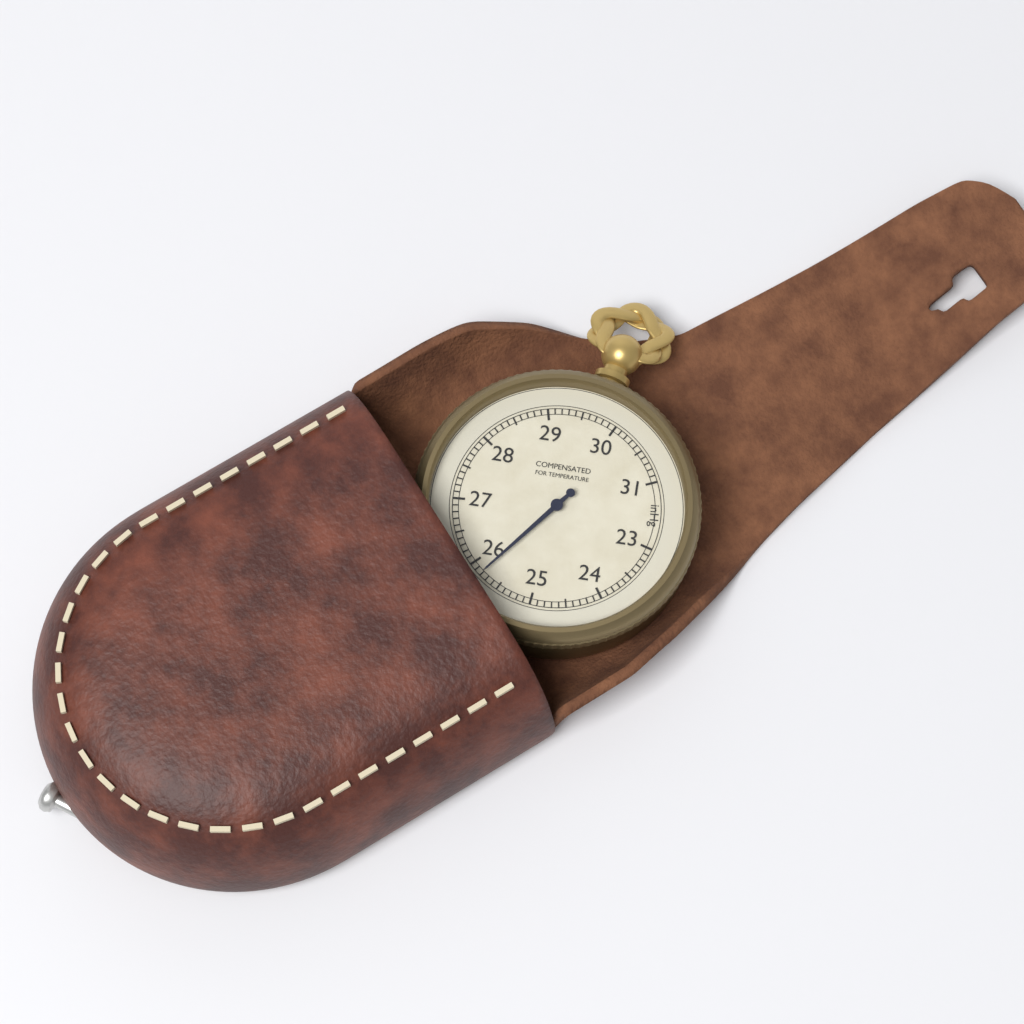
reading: 25.8 inHg
